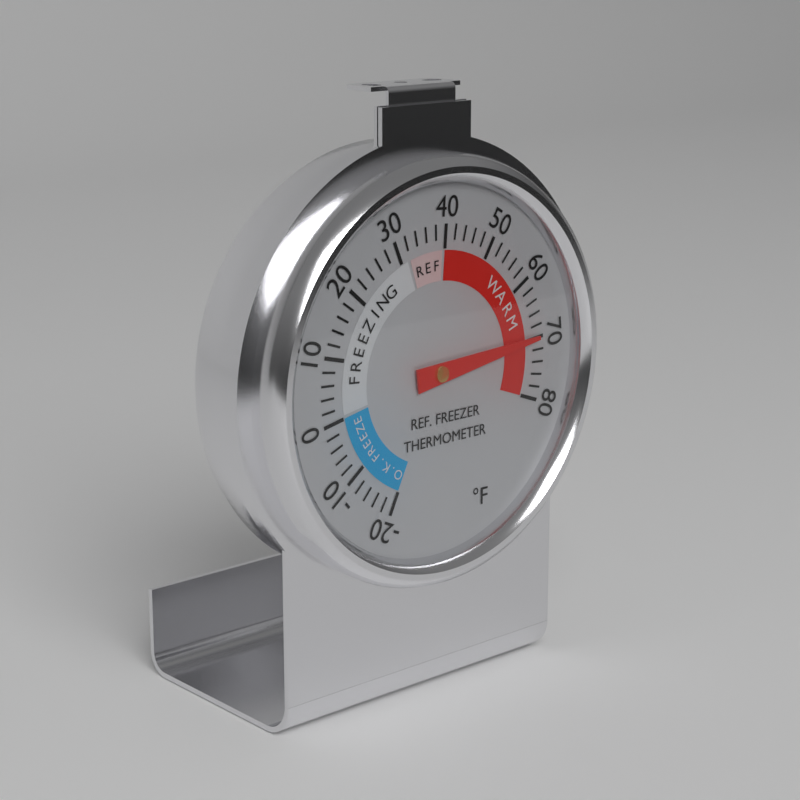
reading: 70 °F
